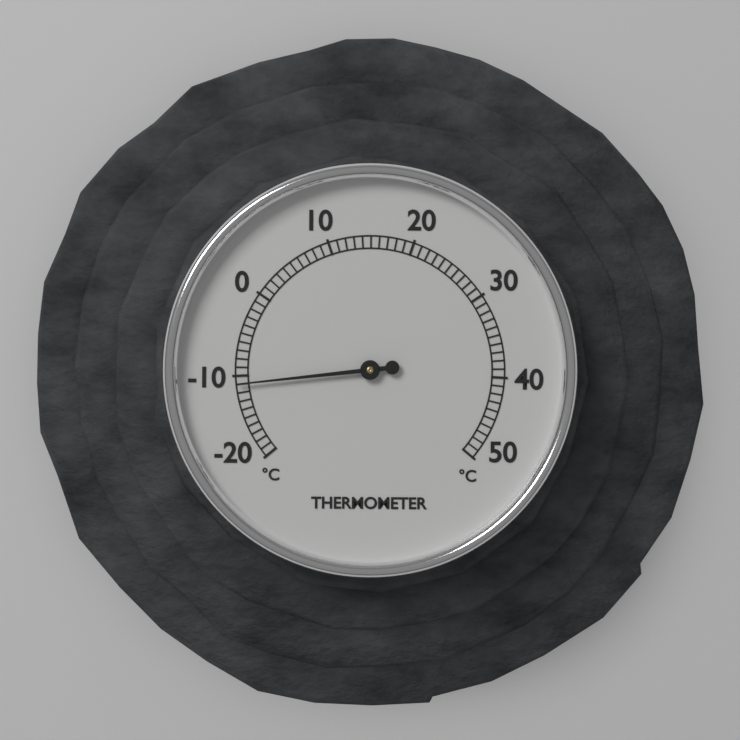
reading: -11 °C
